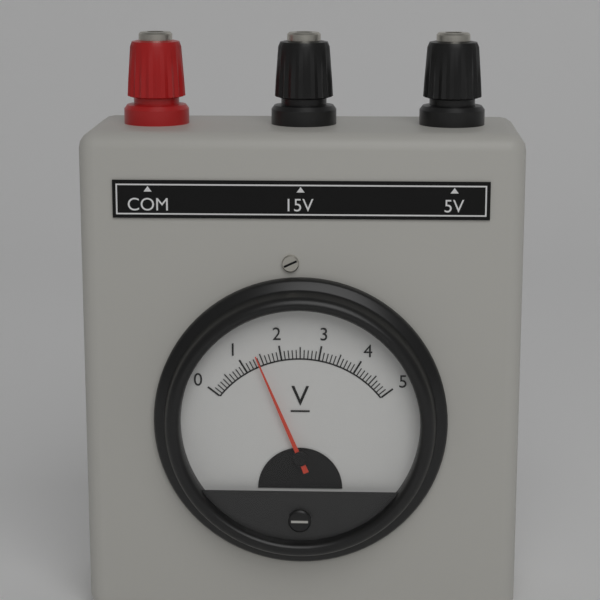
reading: 1.4 V
